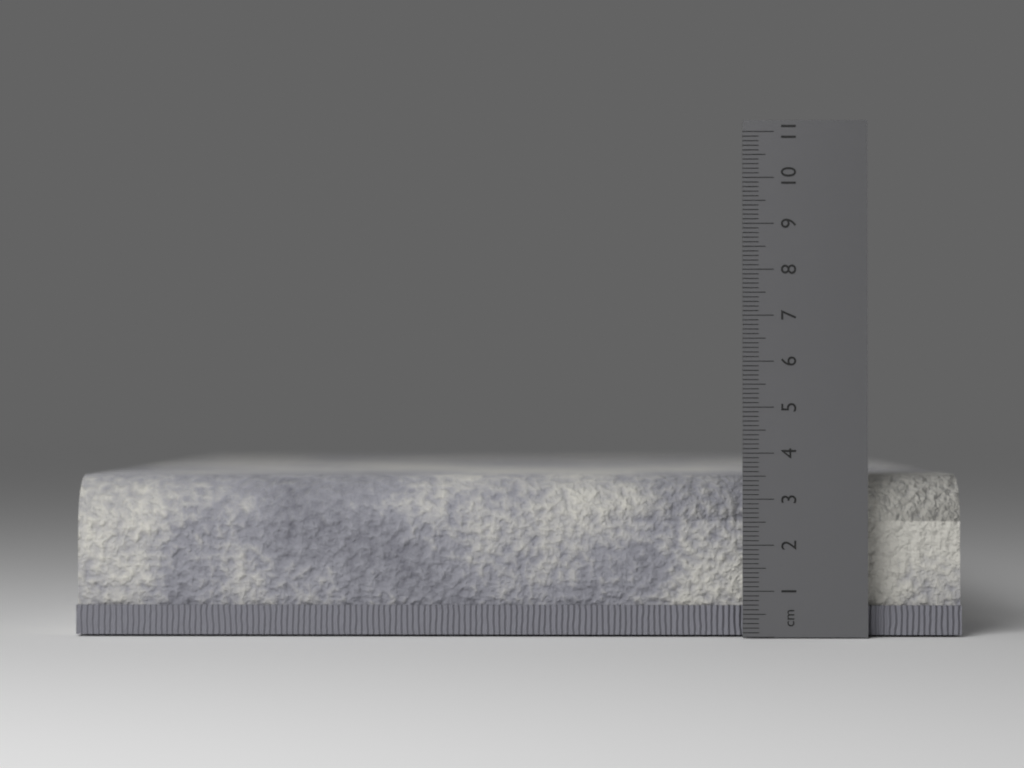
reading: 3.5 cm
